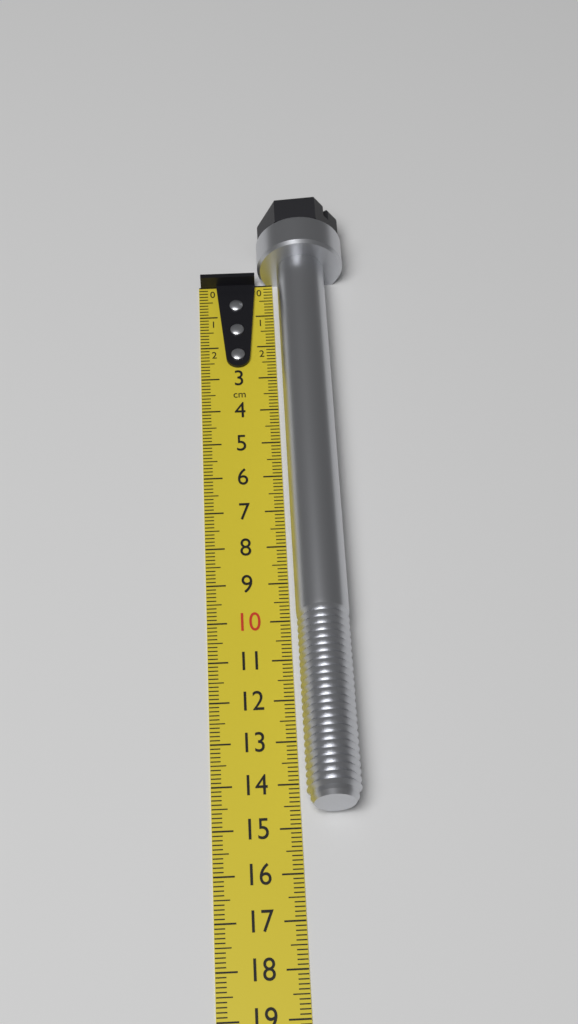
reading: 14.7 cm
